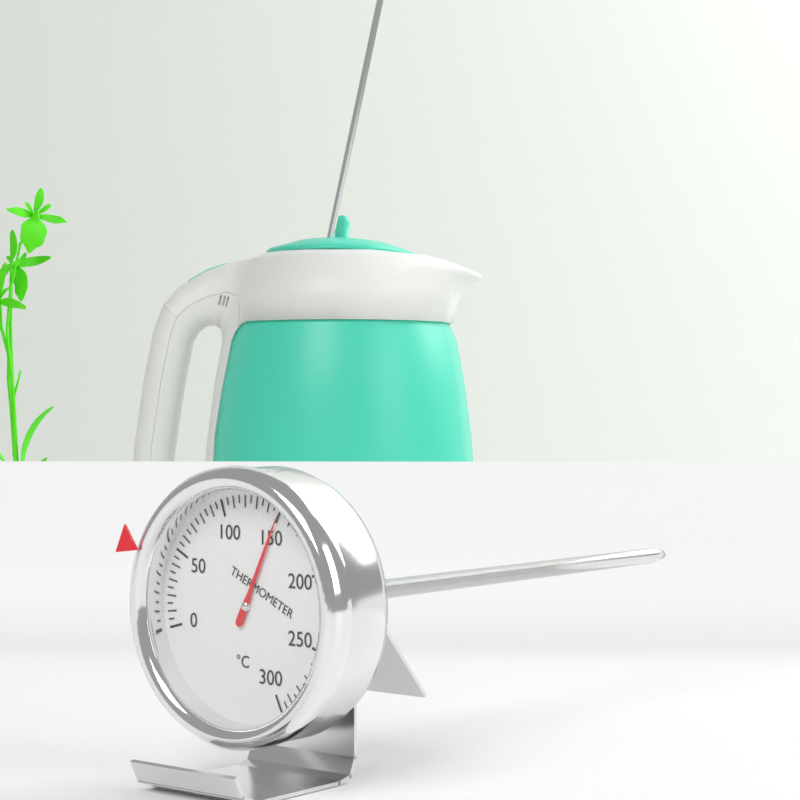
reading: 150 °C
